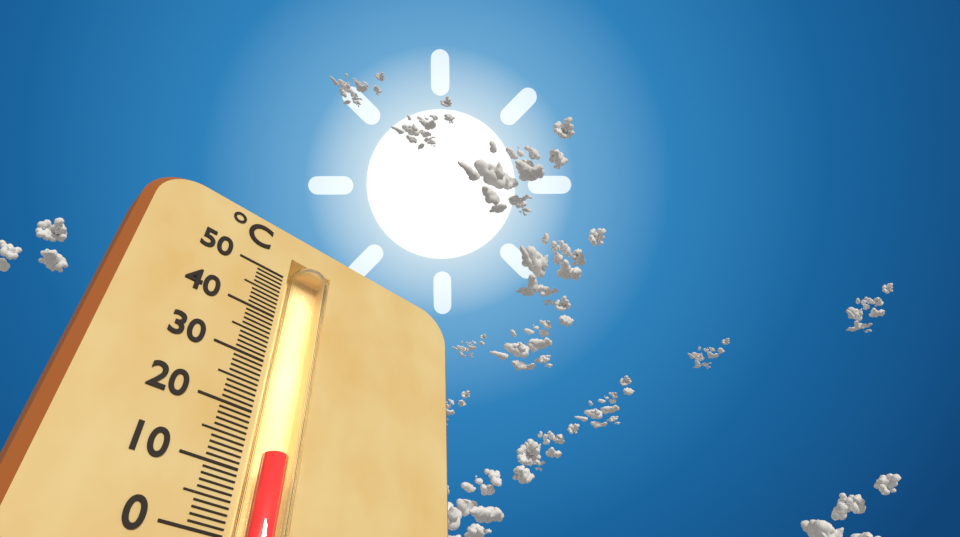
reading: 14 °C
